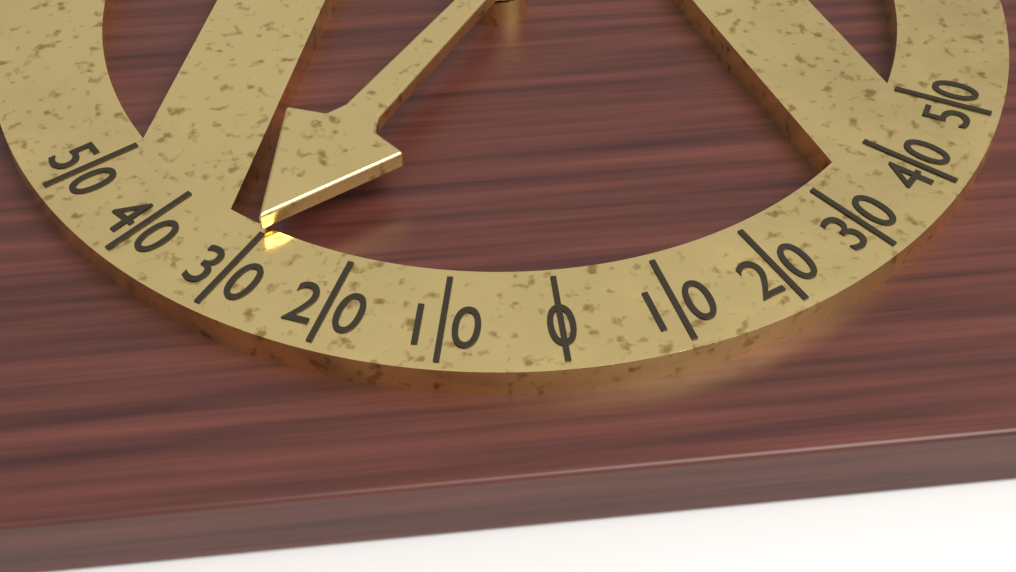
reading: -30 (no unit)
